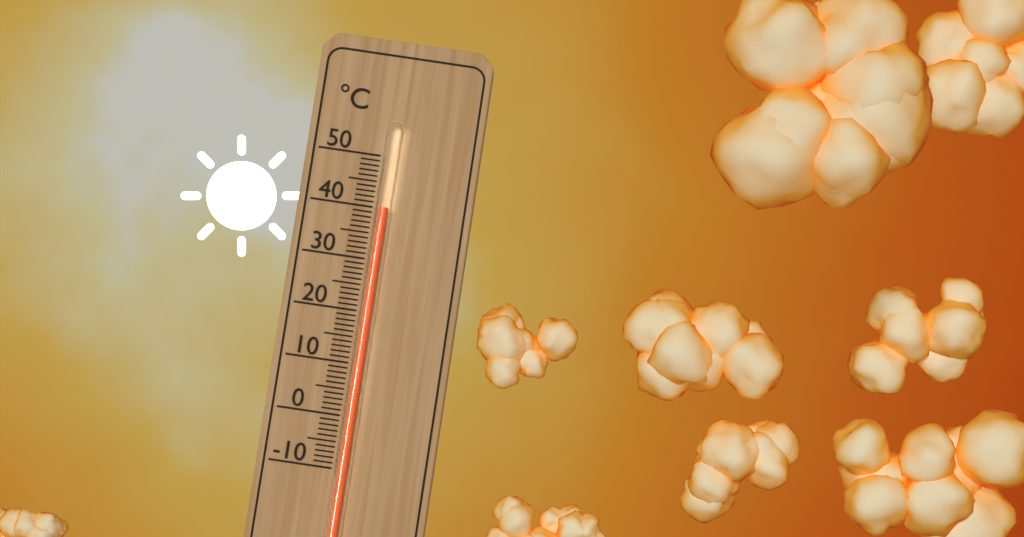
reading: 40 °C
